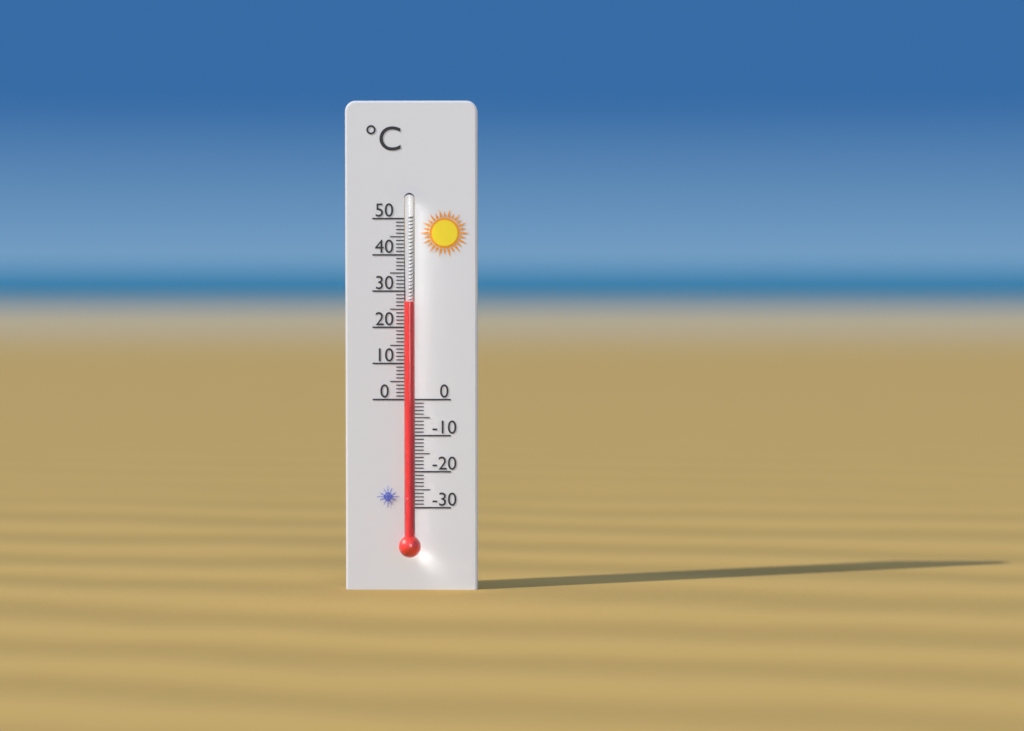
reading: 27 °C
